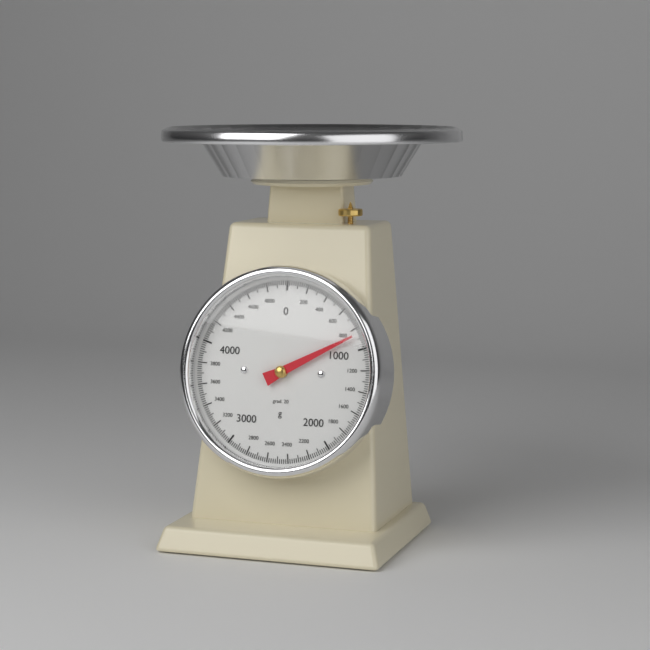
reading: 860 g
